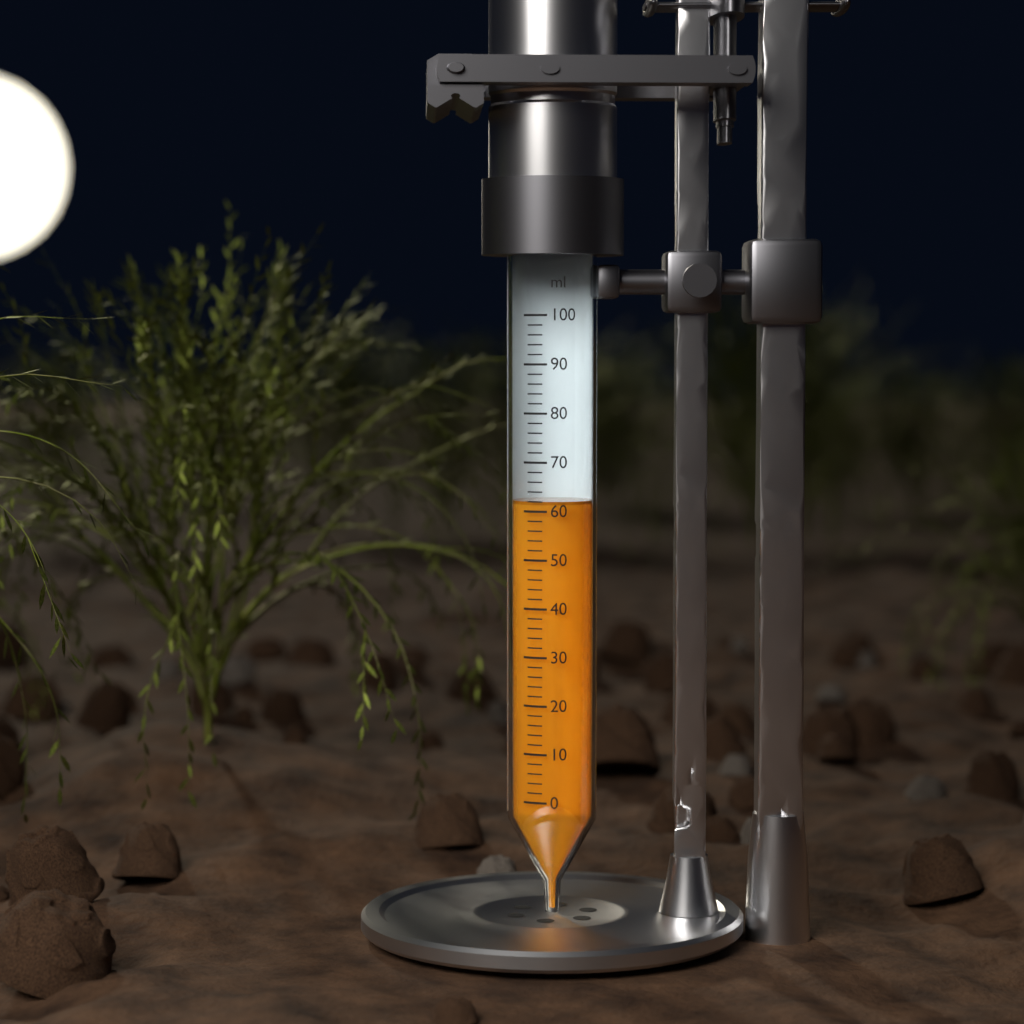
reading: 62 ml
